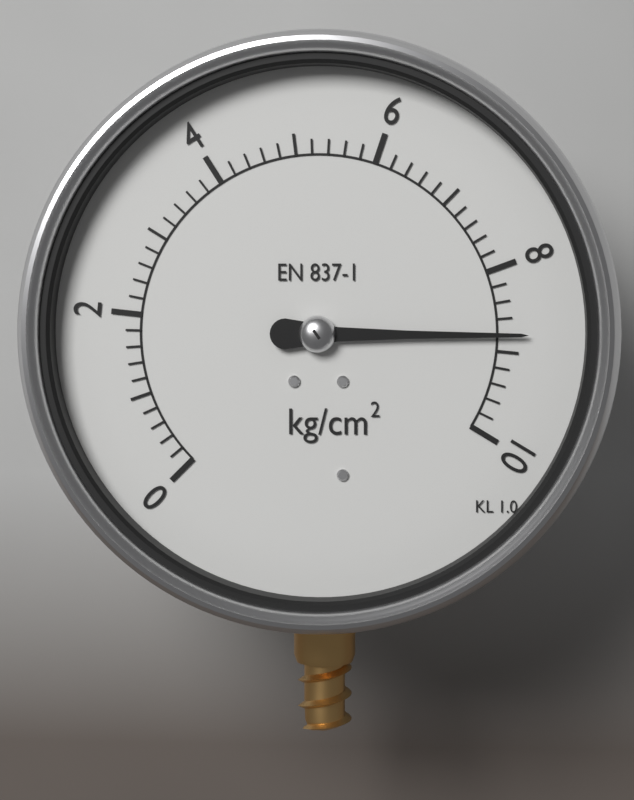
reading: 8.8 kg/cm²
